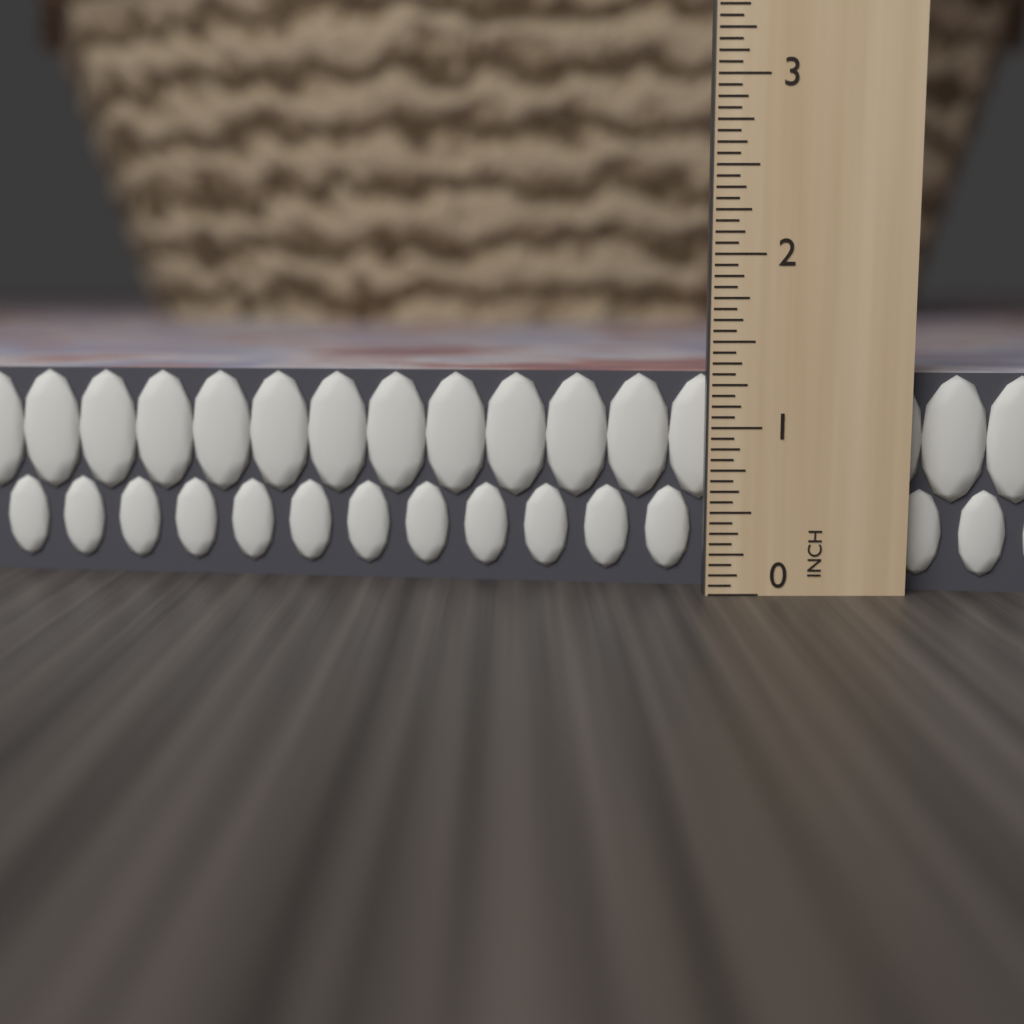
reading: 1.3125 in
